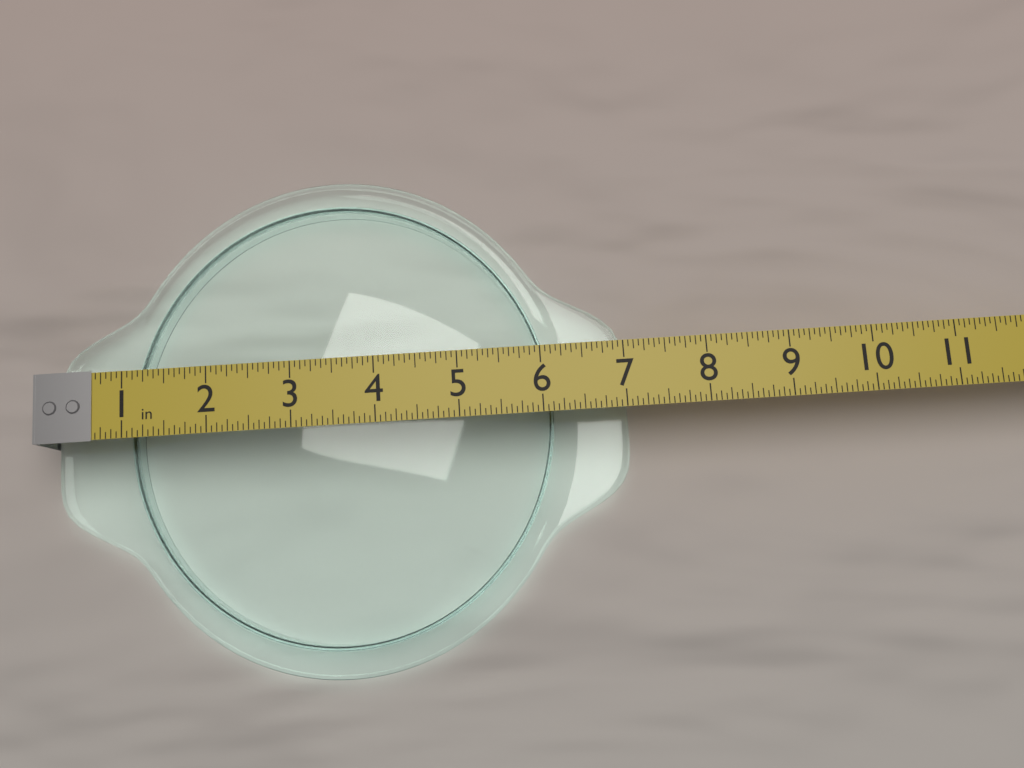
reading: 7.0625 in
